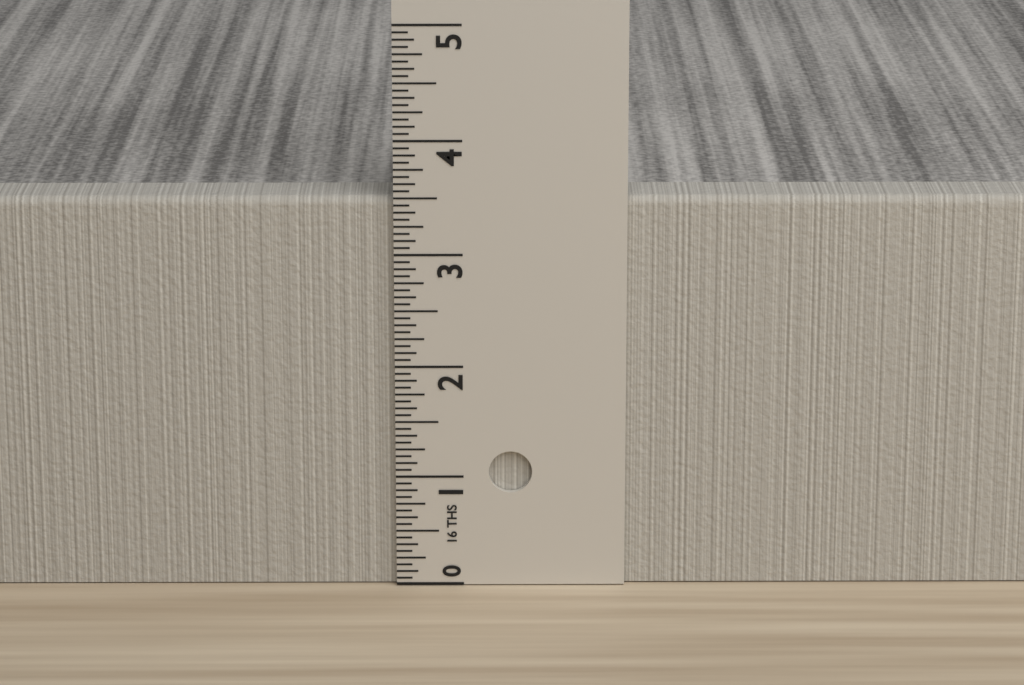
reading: 3.5000 in
